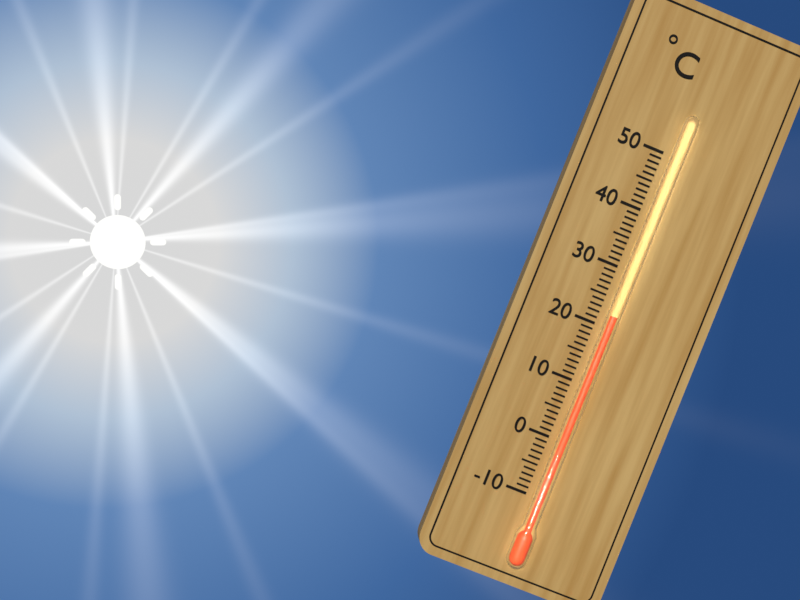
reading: 22 °C
